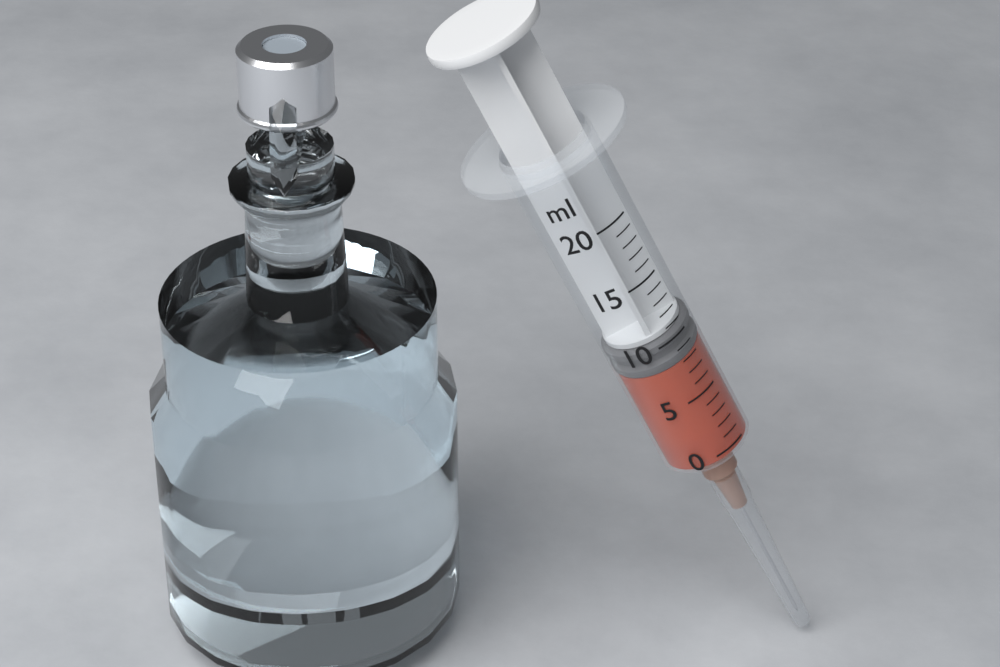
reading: 8 ml
